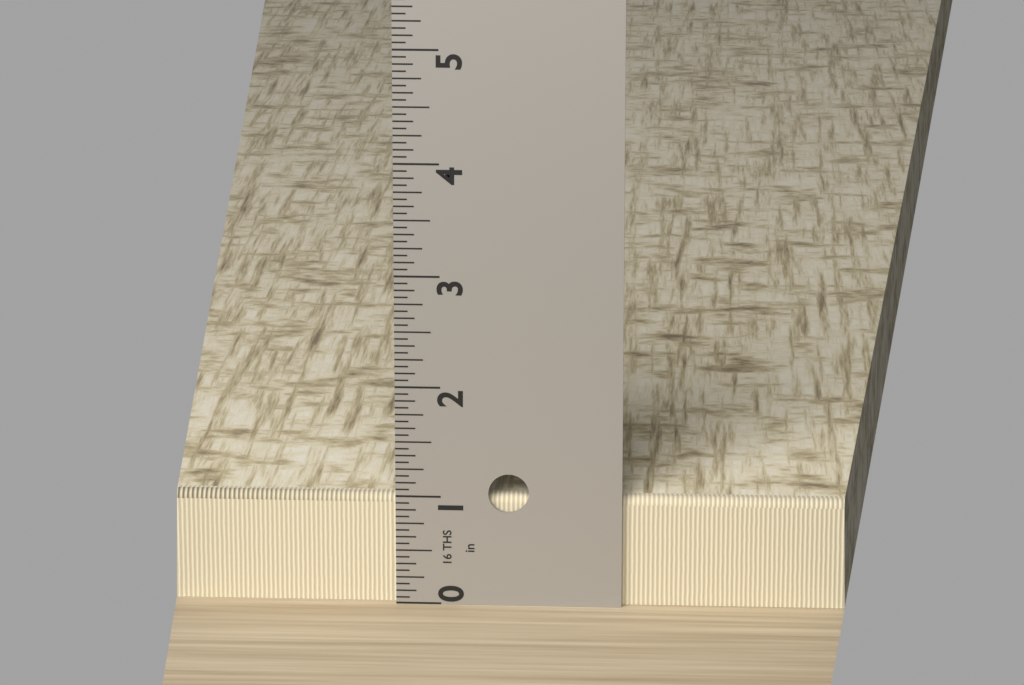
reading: 1.0000 in
